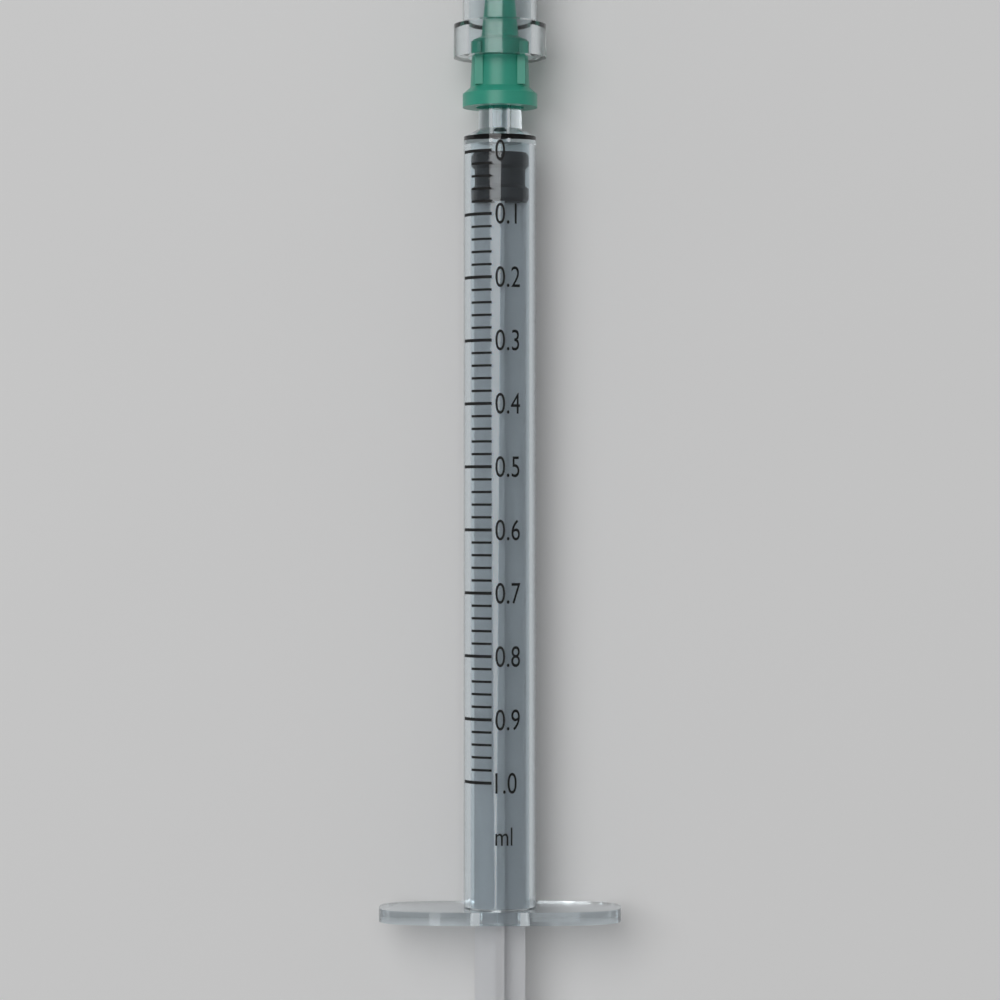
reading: 0.00 ml
